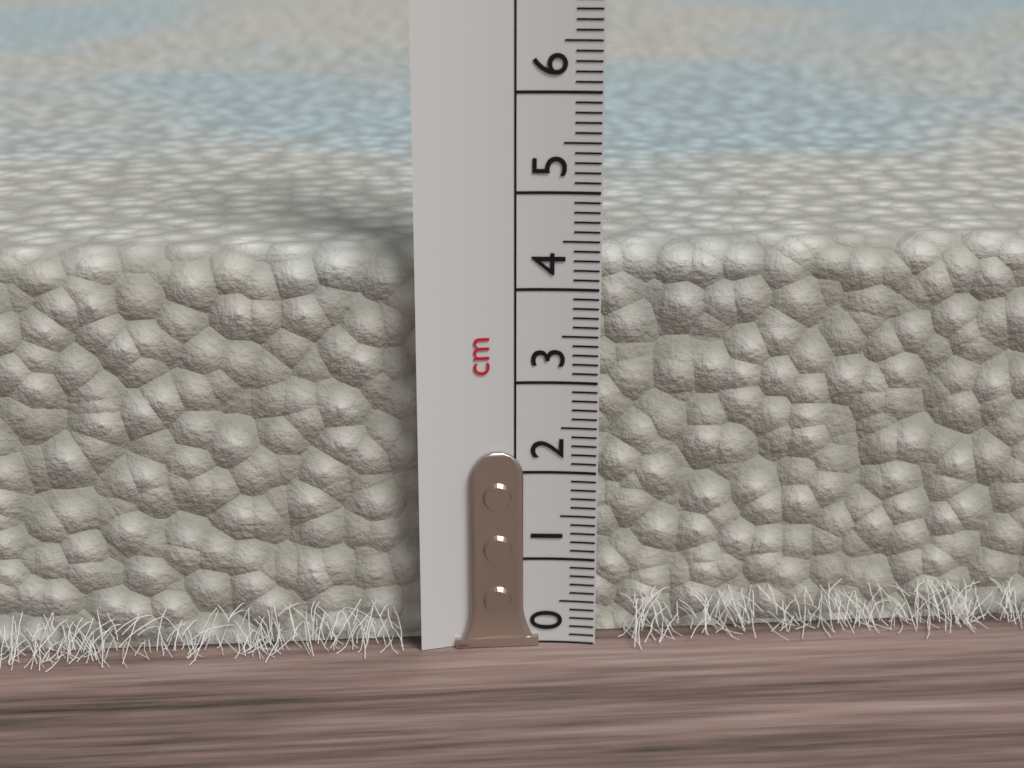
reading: 4.4 cm
